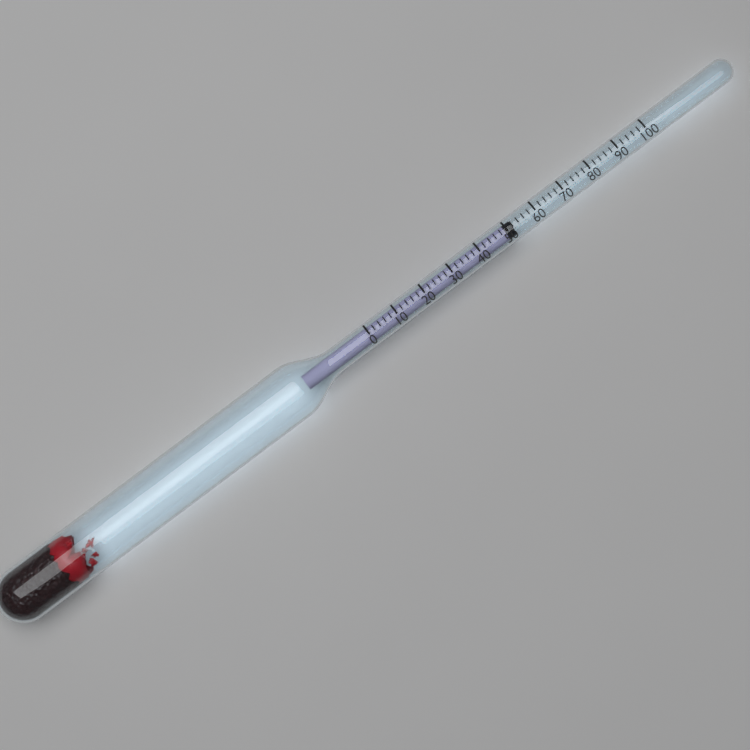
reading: 52 (no unit)
